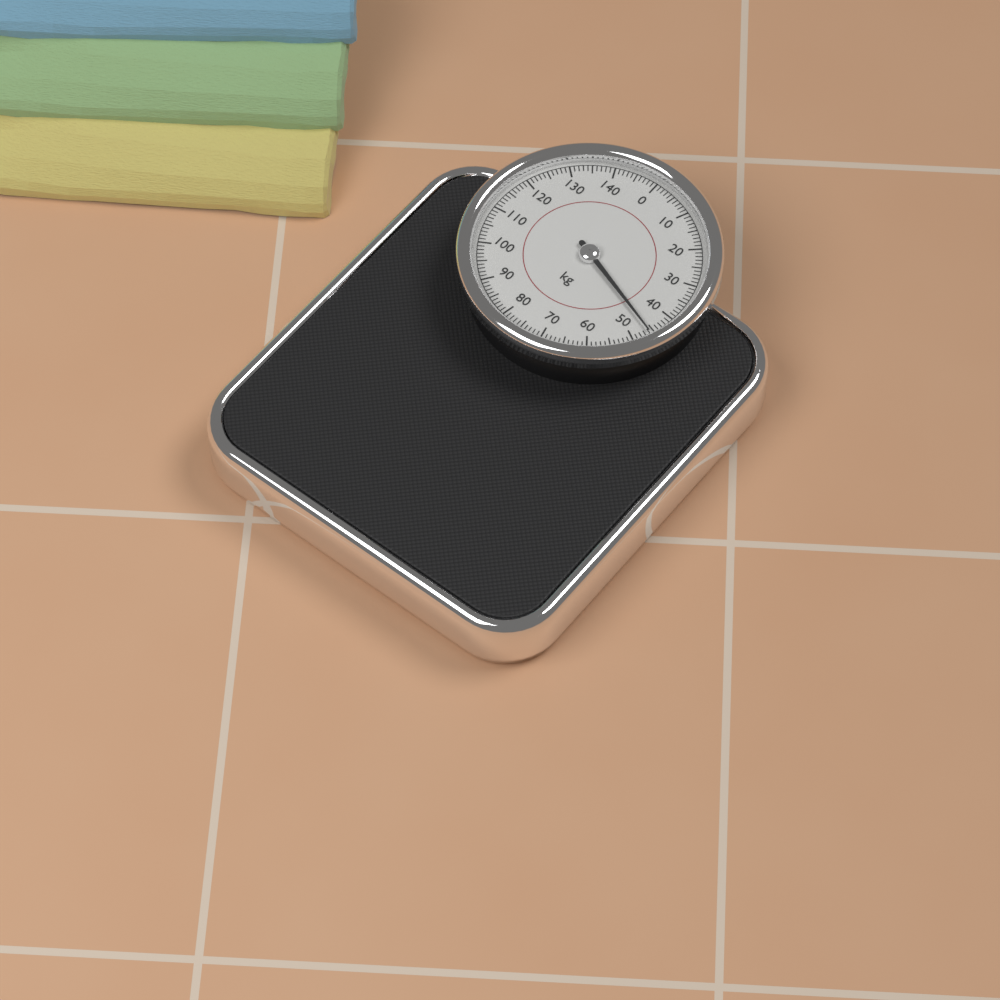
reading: 46 kg
